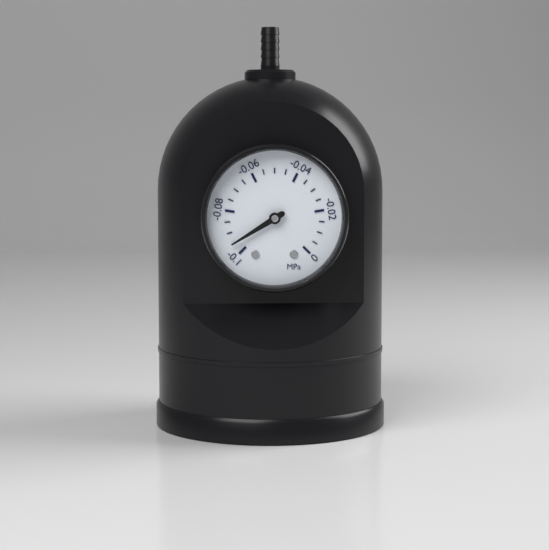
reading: -0.095 MPa
